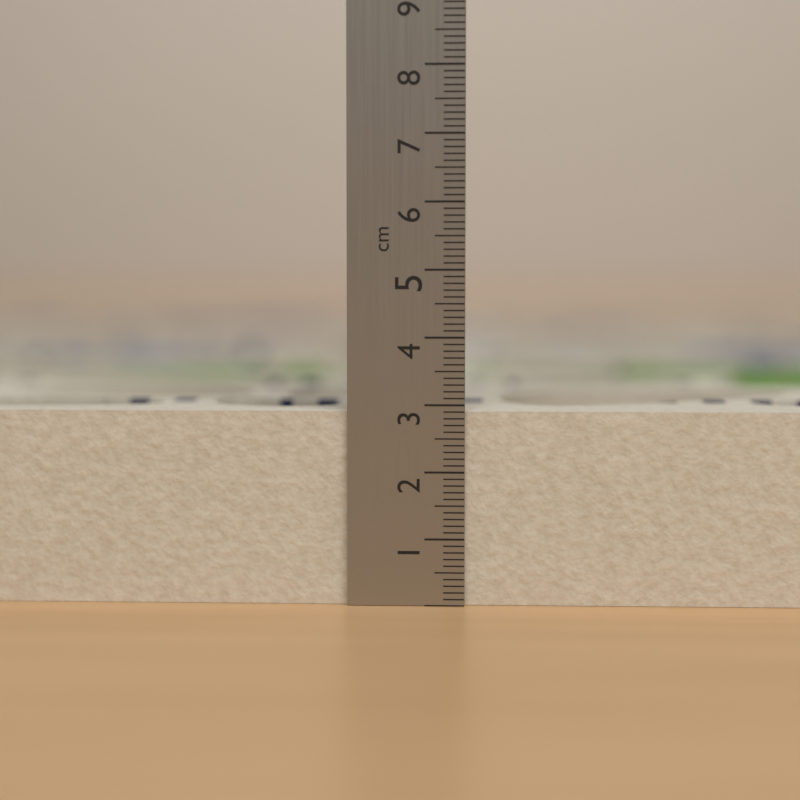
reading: 2.9 cm
